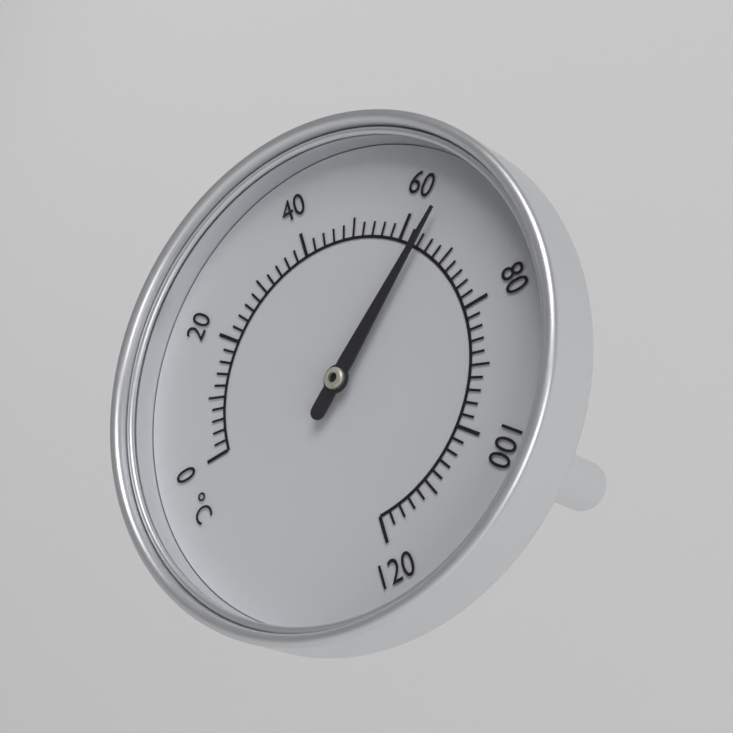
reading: 64 °C
